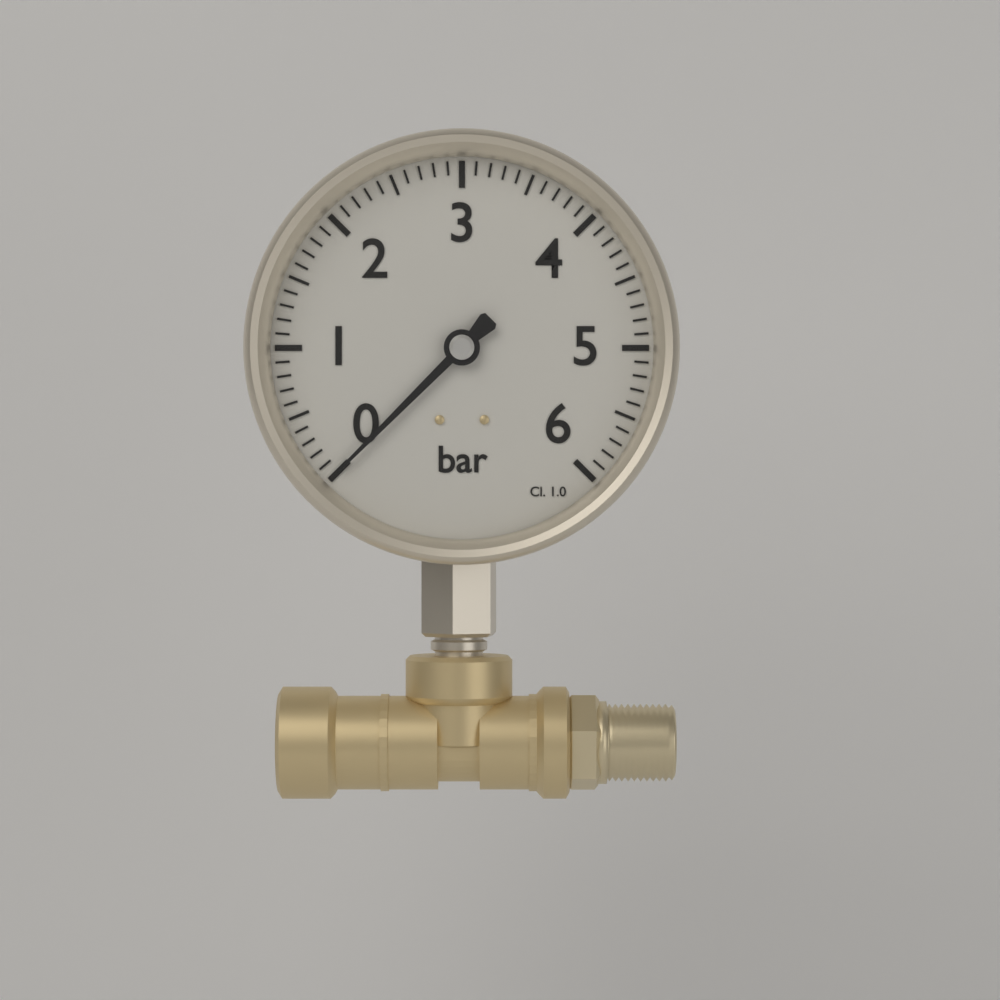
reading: 0.0 bar
